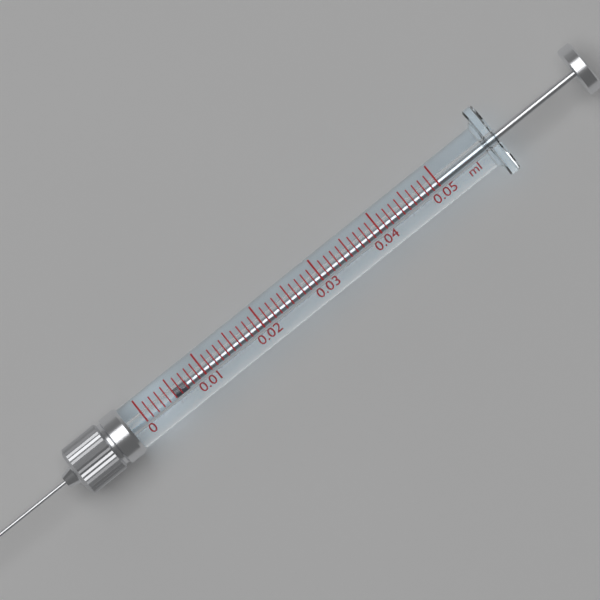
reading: 0.005 ml
